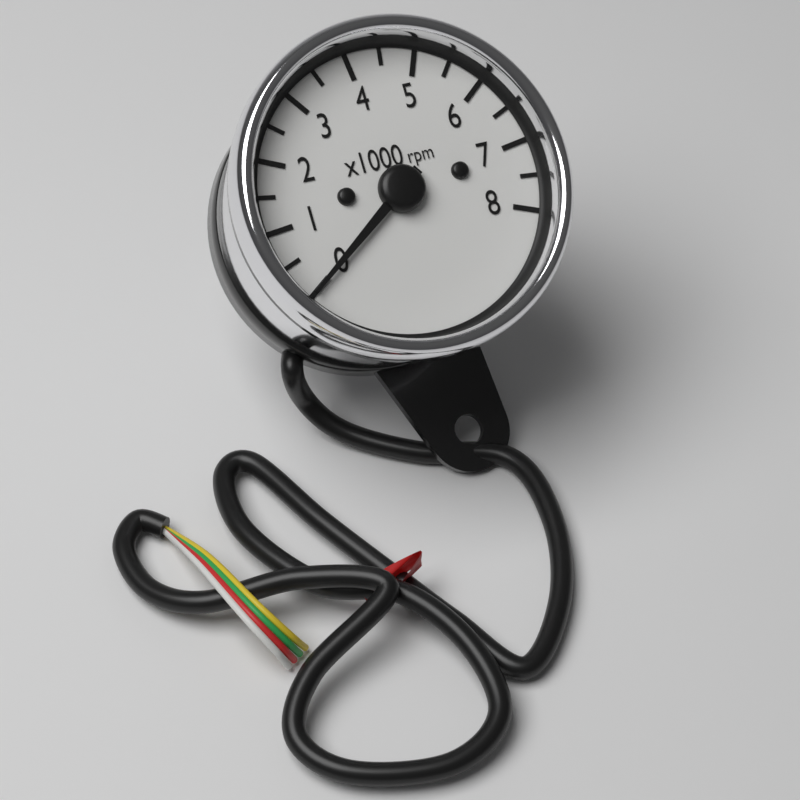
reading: 0 rpm
